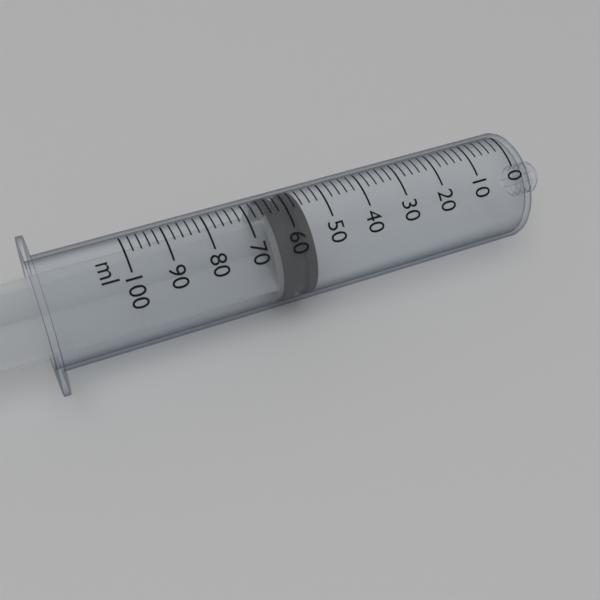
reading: 56 ml
